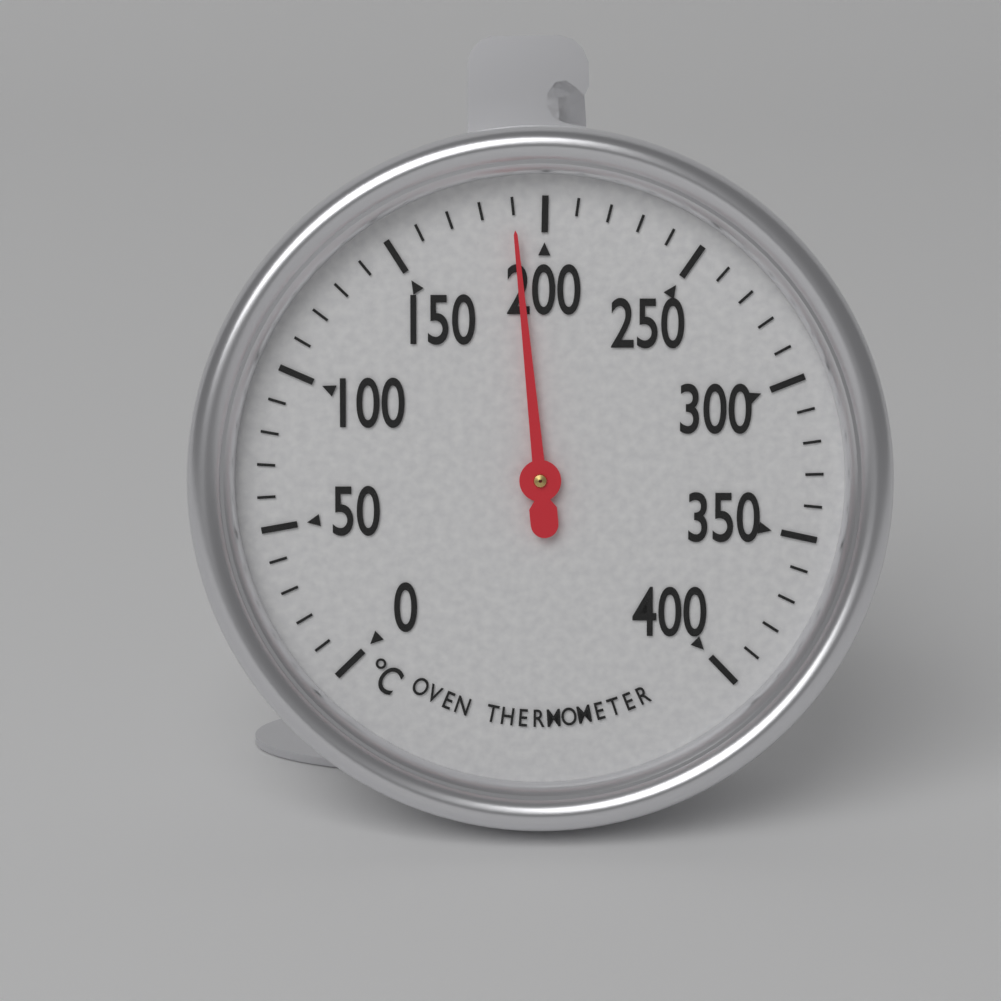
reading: 190 °C
